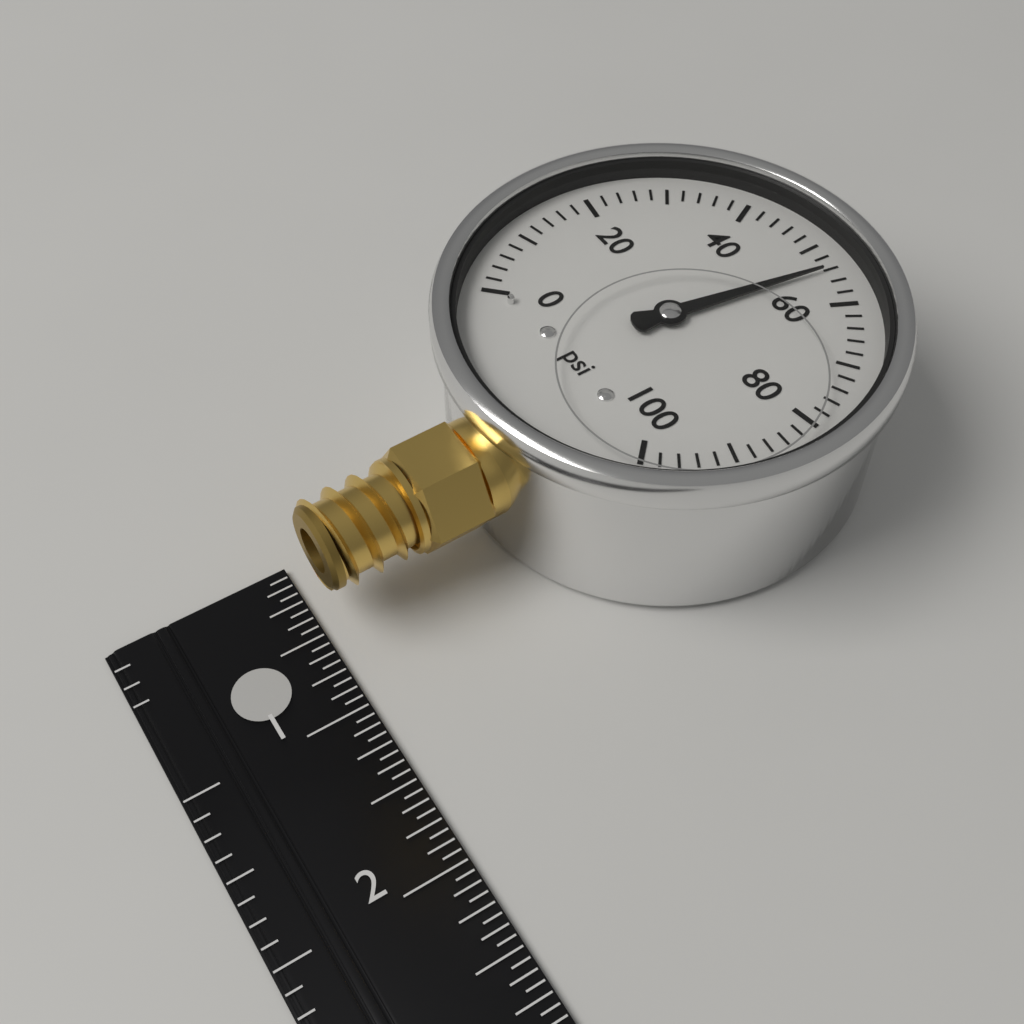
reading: 54 psi
